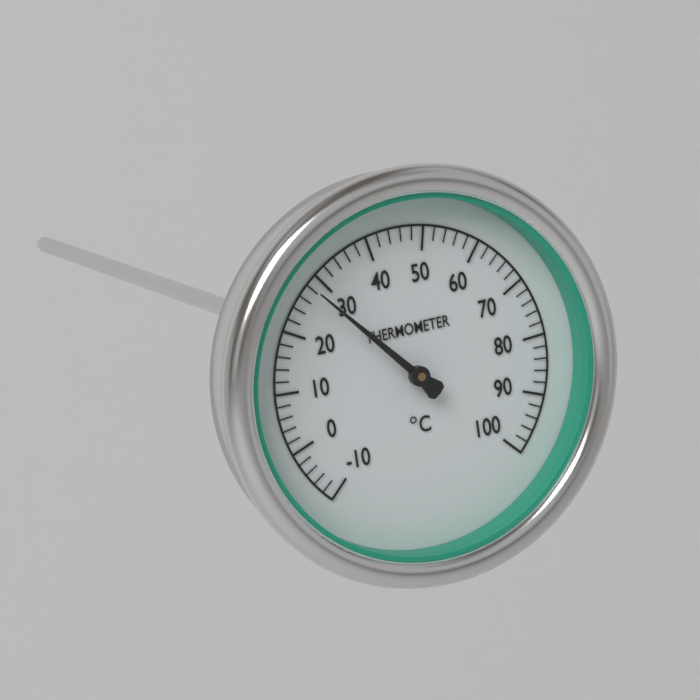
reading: 28 °C
